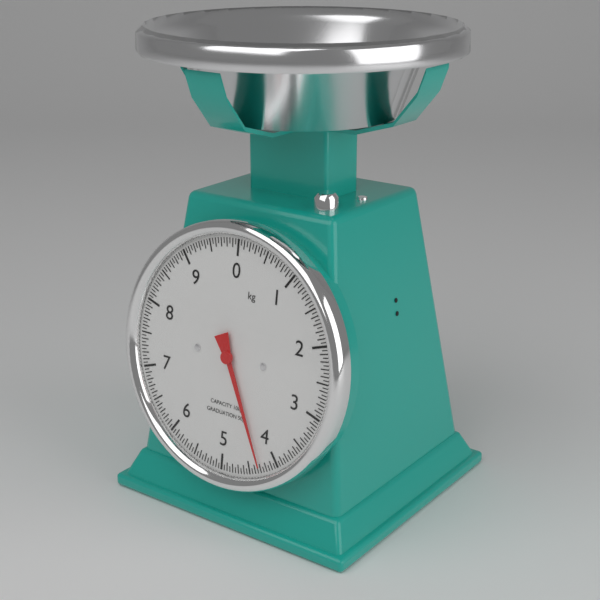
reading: 4.30 kg
